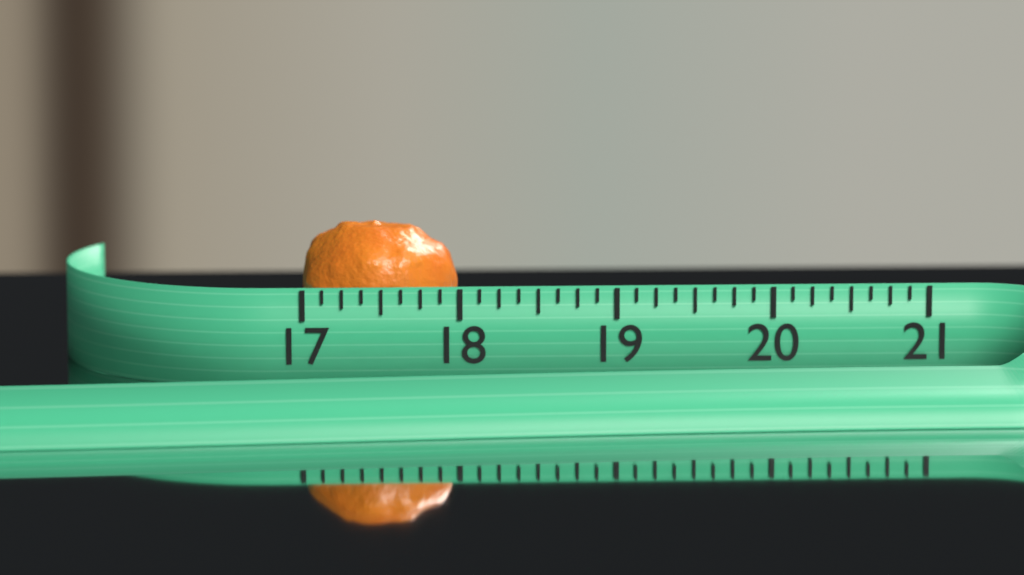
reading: 18.000 (no unit)
